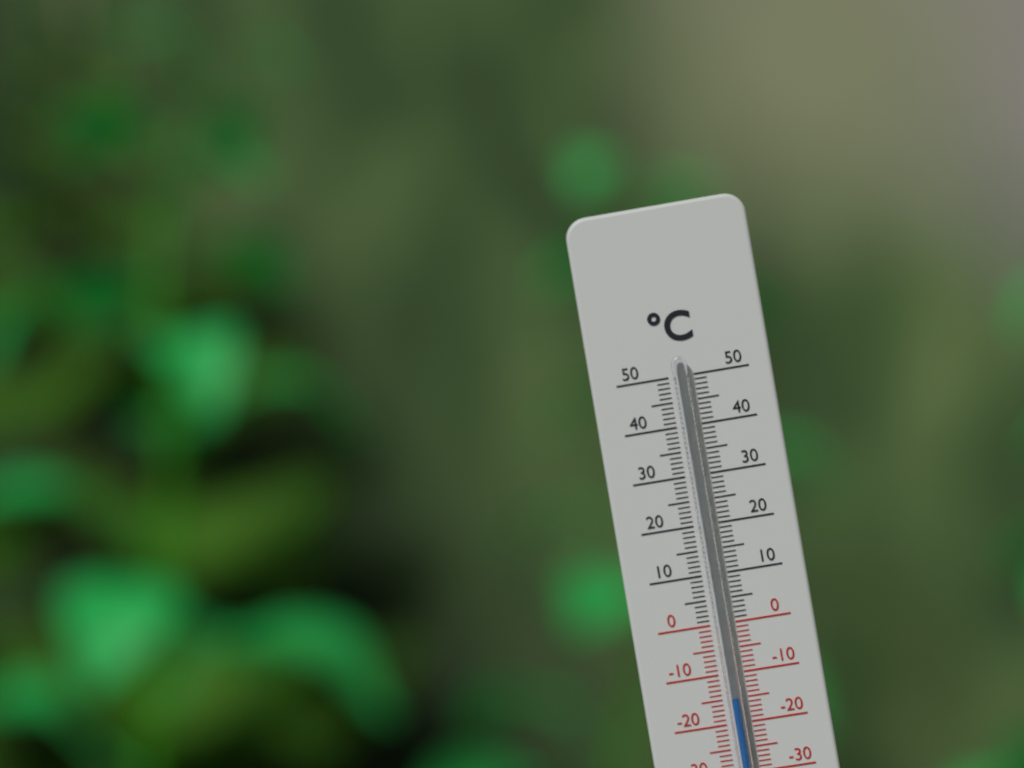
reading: -15 °C
